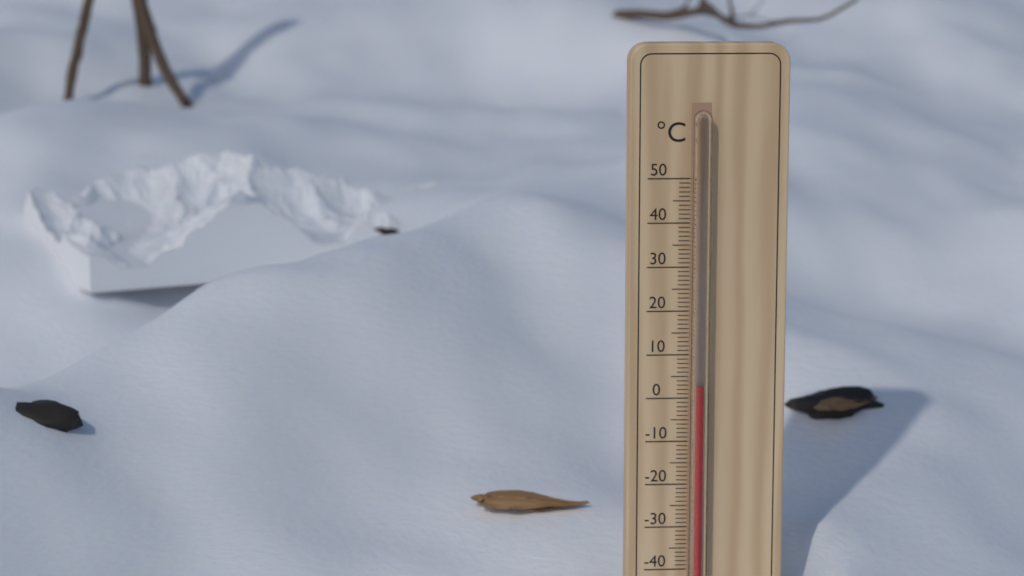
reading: 3 °C
